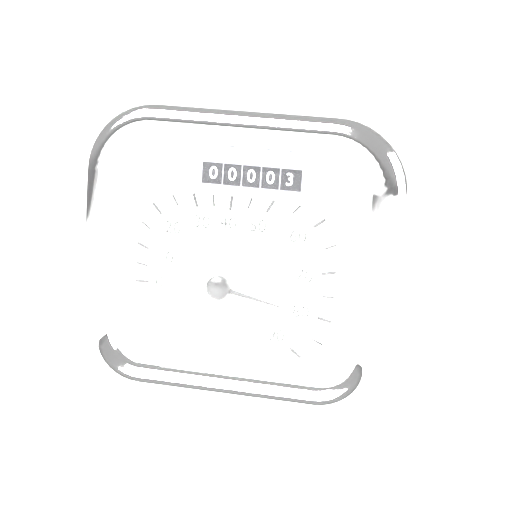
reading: 80 km/h
